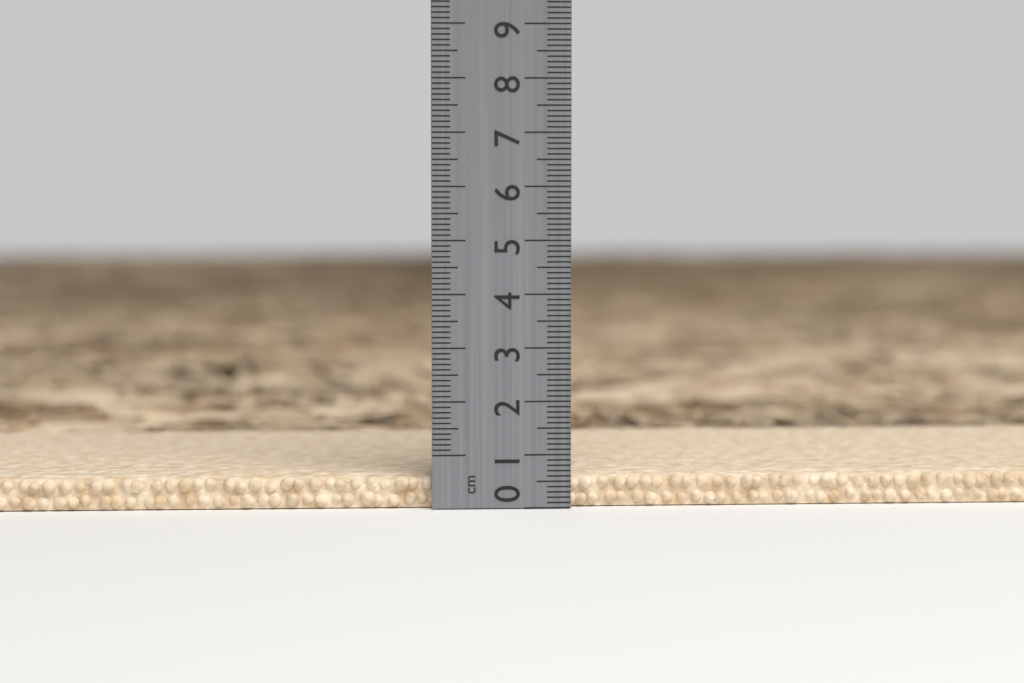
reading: 0.6 cm
